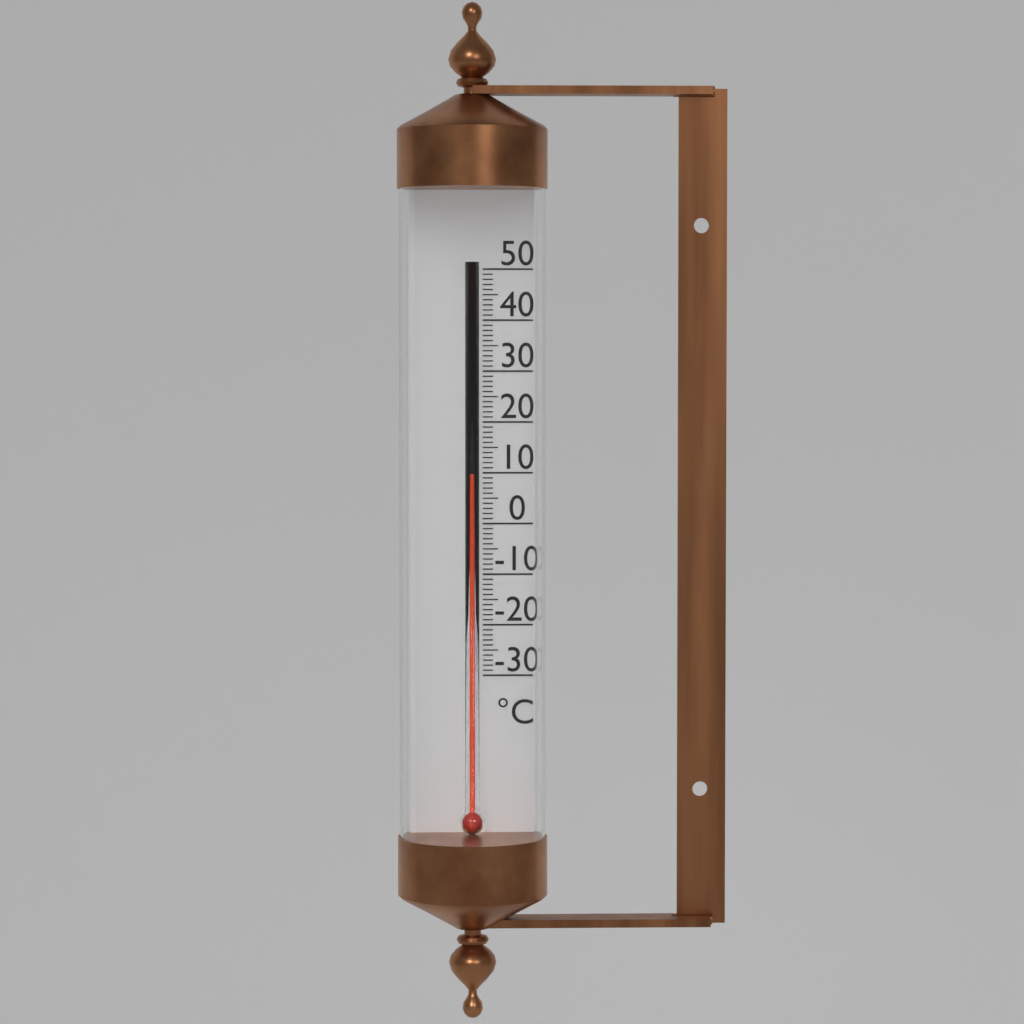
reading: 9 °C
